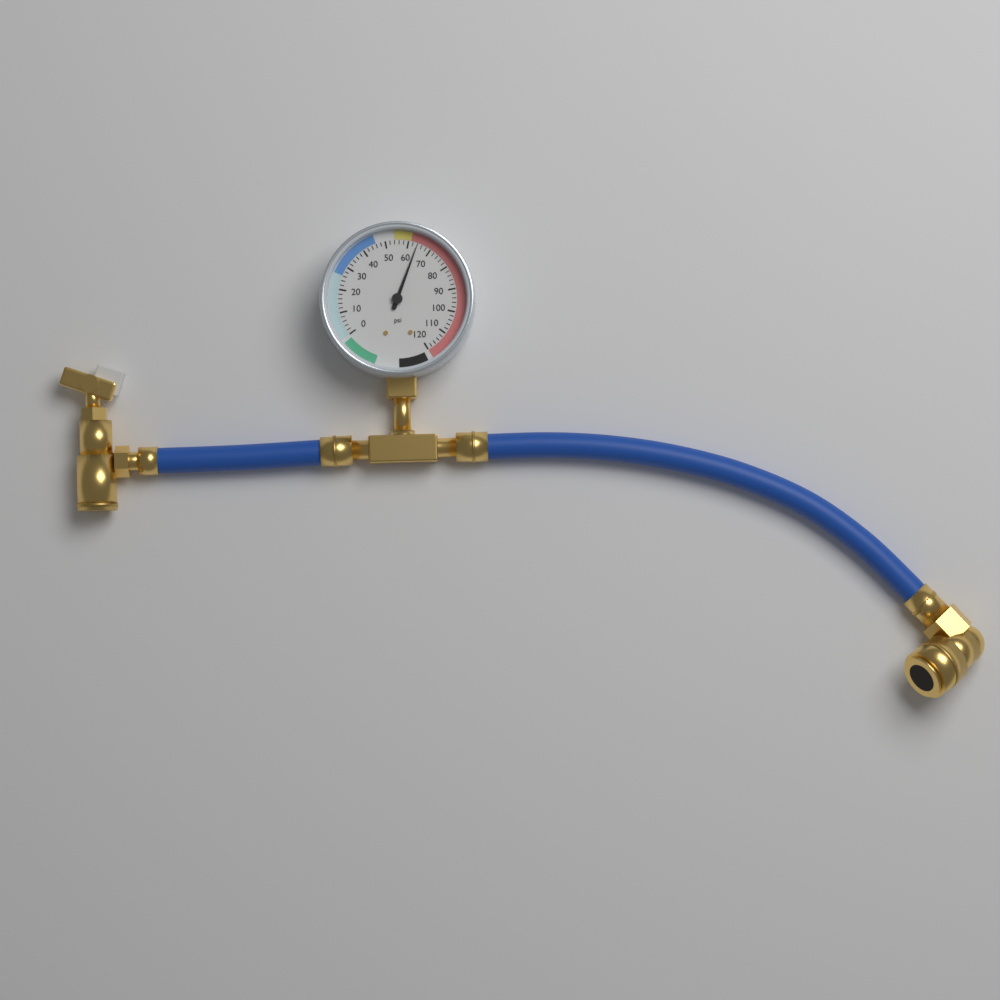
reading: 64 psi
